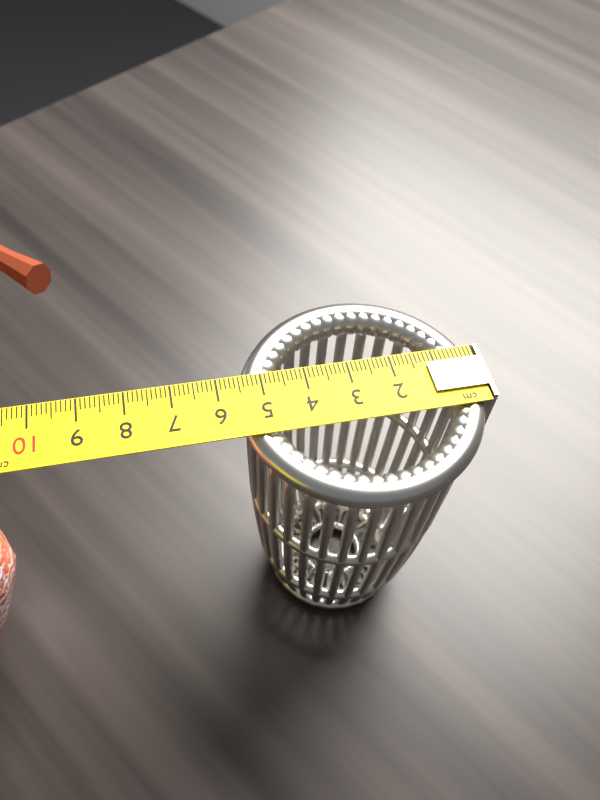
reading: 5.6 cm
